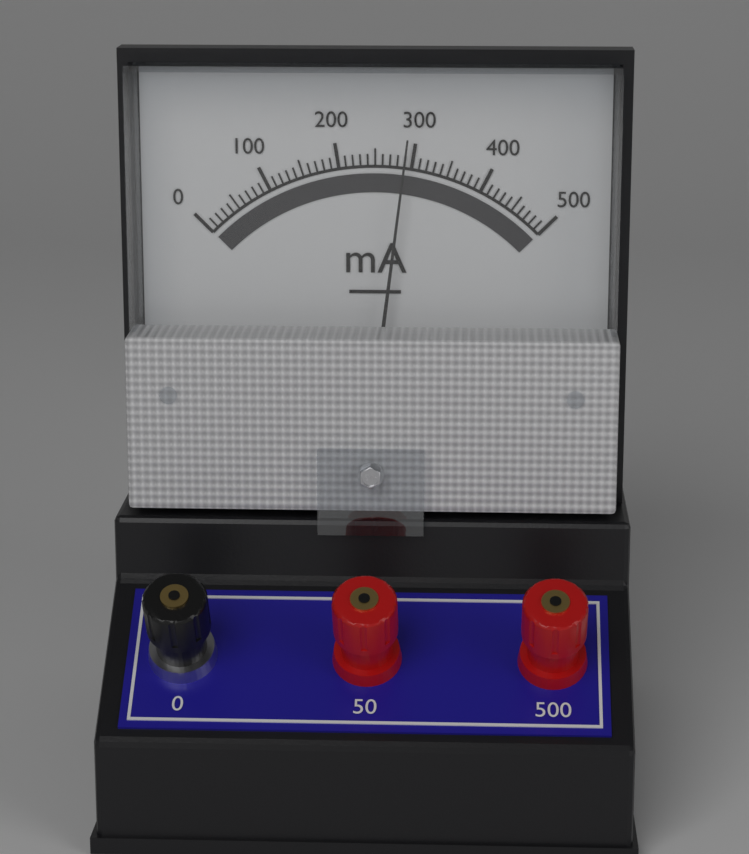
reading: 290 mA
